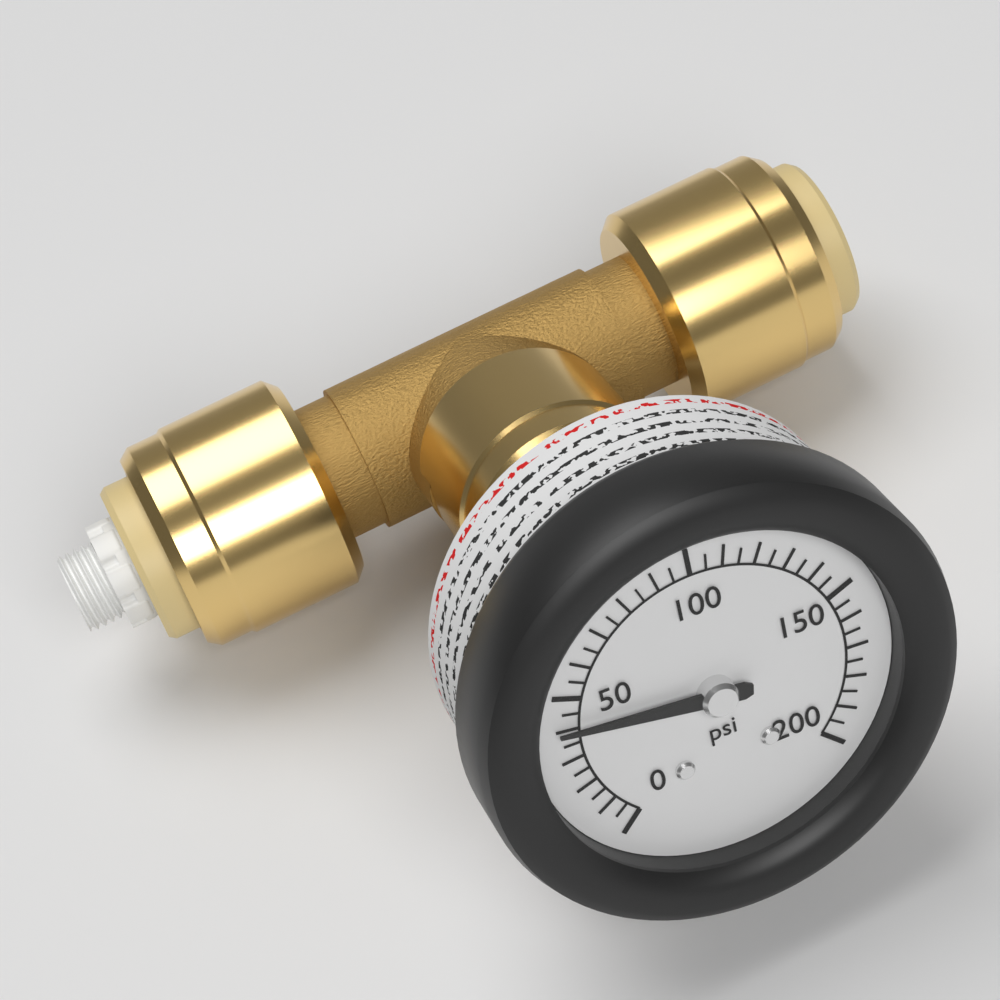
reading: 40 psi
